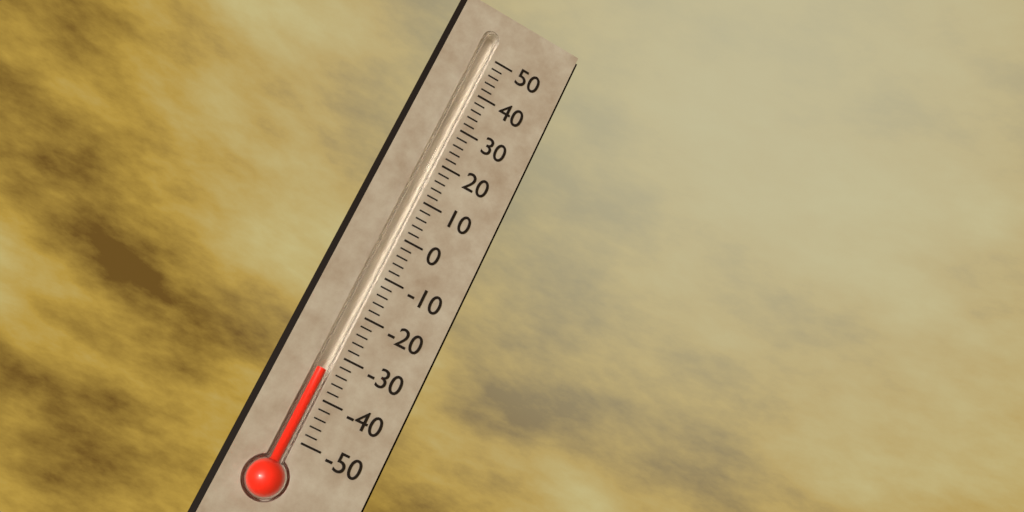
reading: -34 (no unit)
